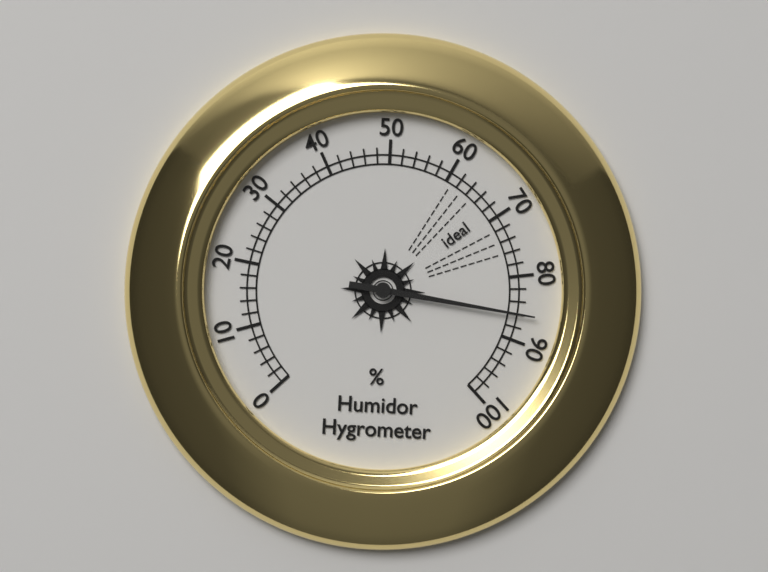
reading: 86 %
